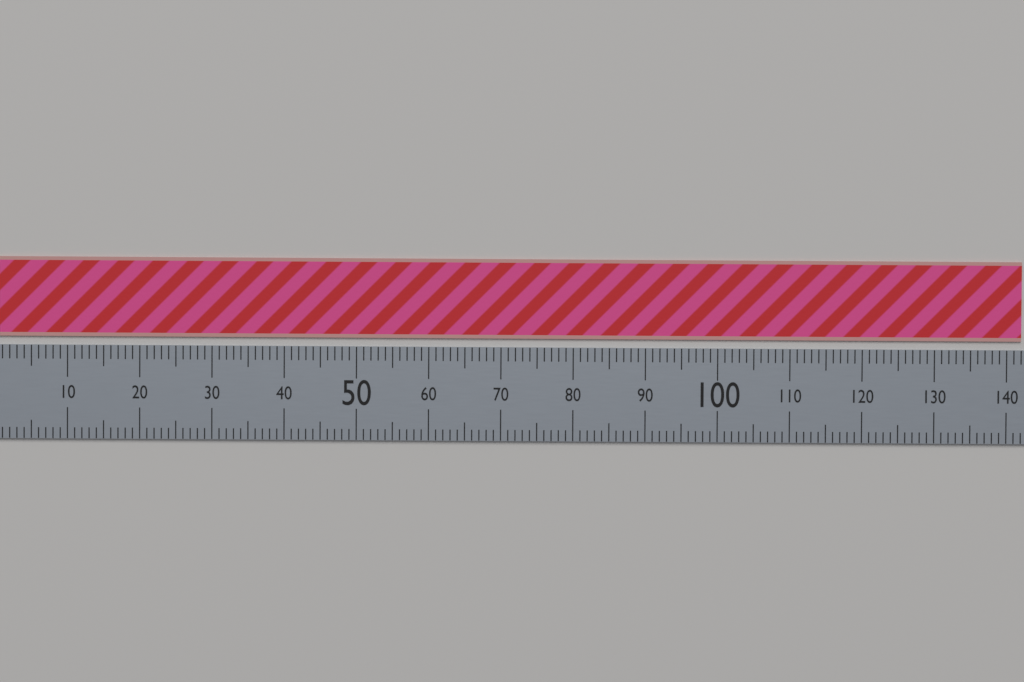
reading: 142 (no unit)
